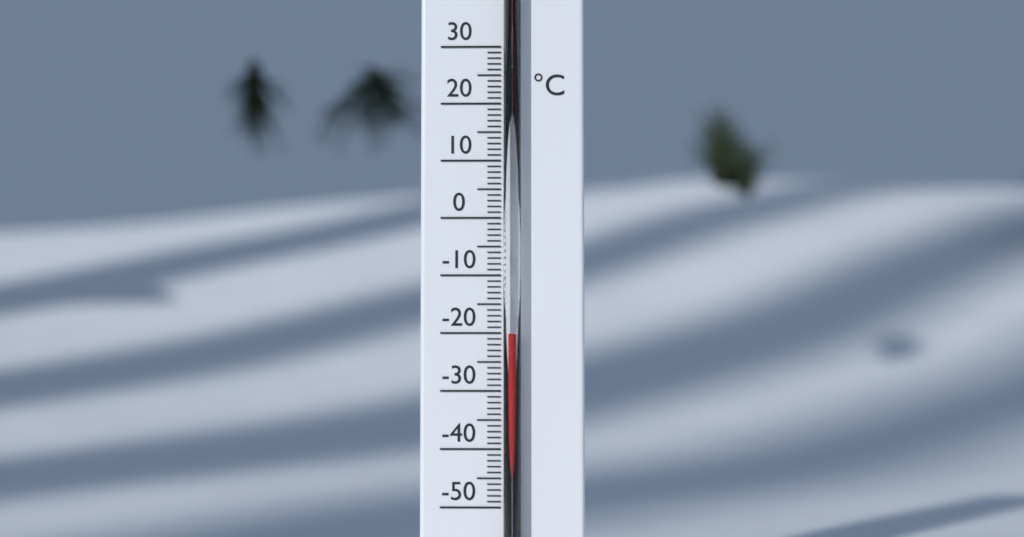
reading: -20 °C
